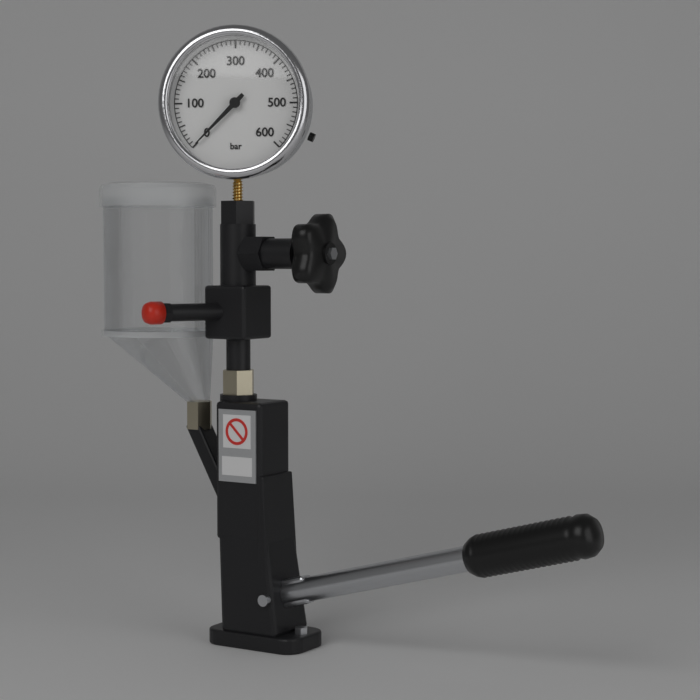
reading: 0 bar
